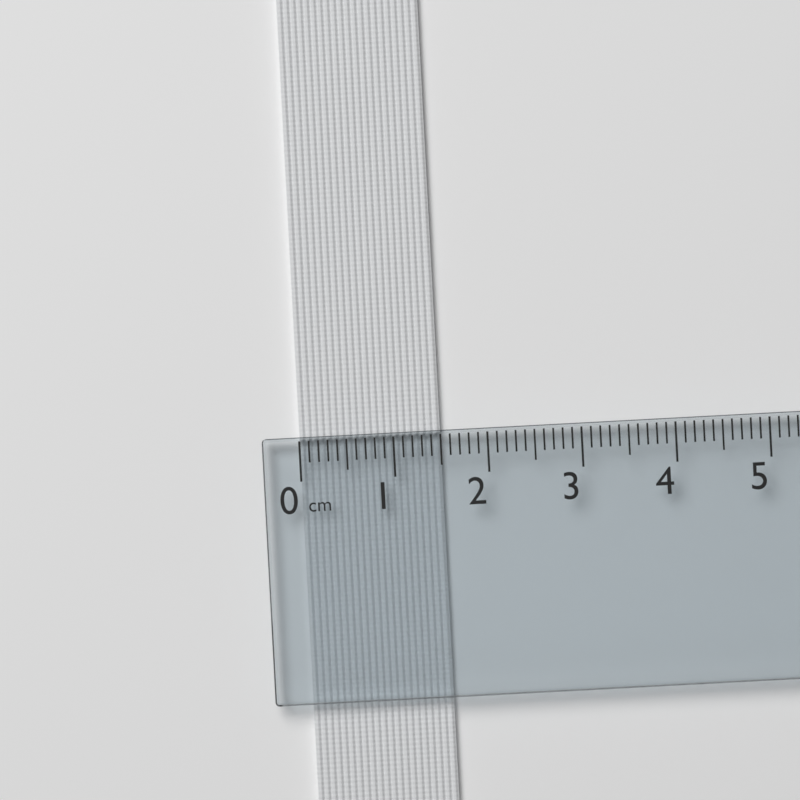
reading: 1.5 cm
